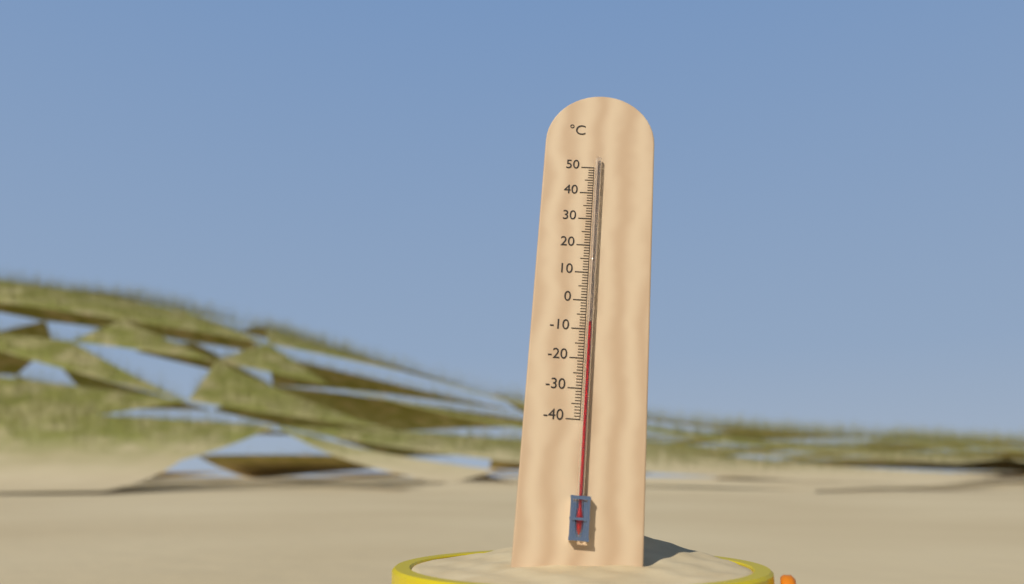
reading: -8 °C
